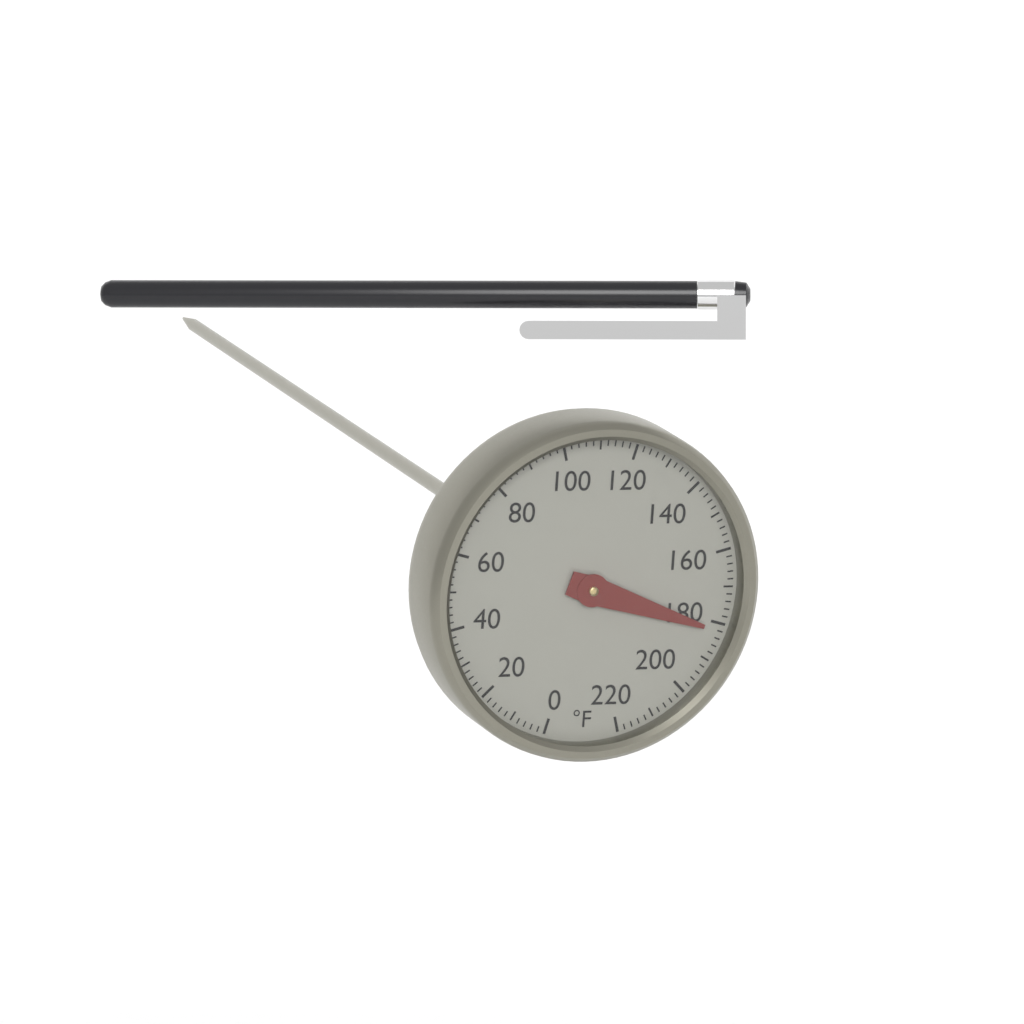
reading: 182 °F
